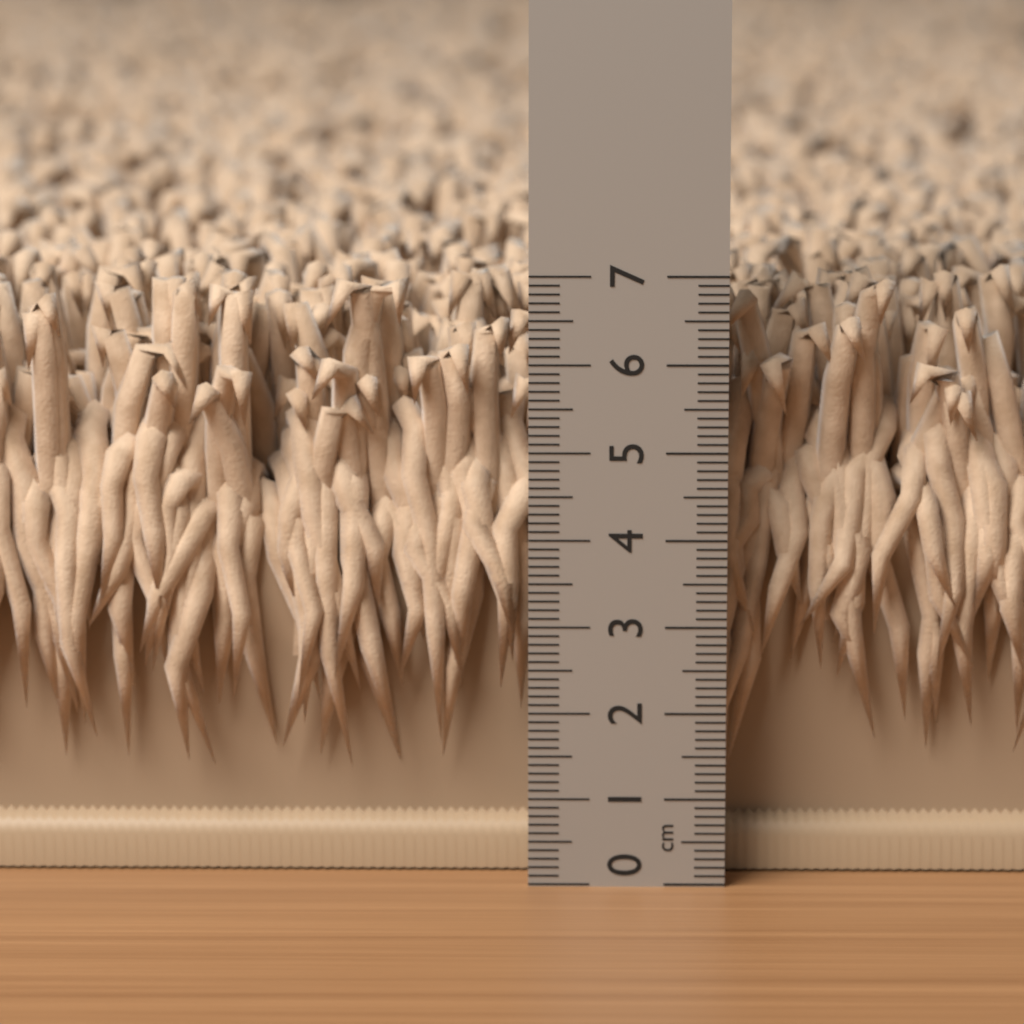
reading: 6.9 cm
